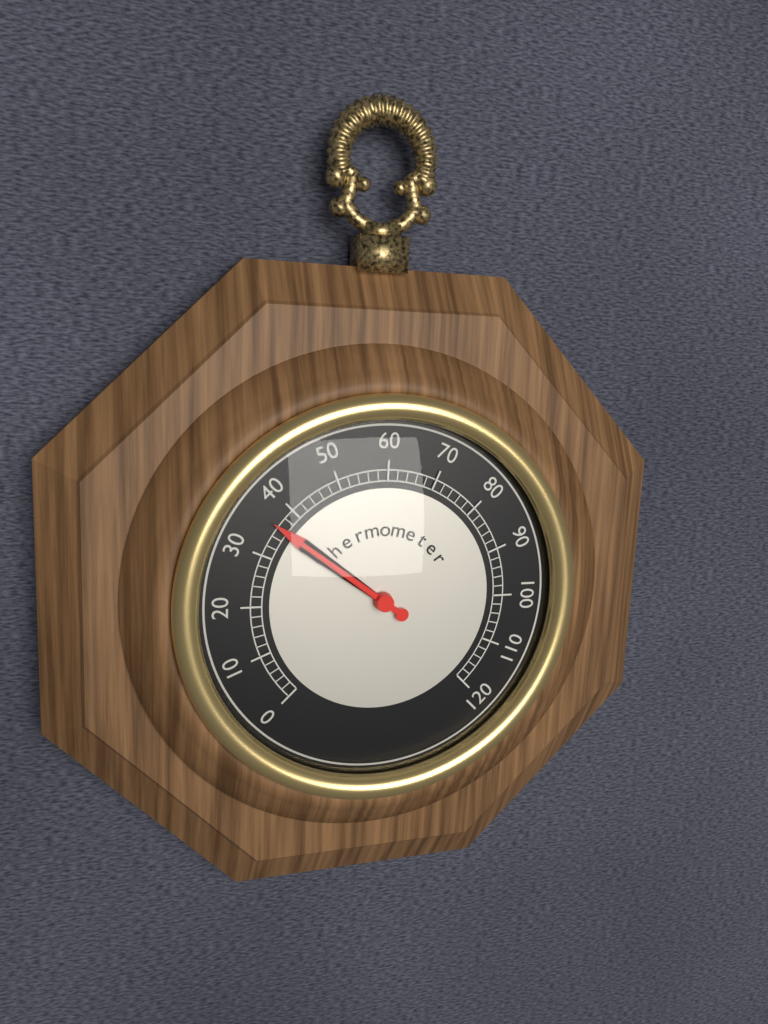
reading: 36 (no unit)
